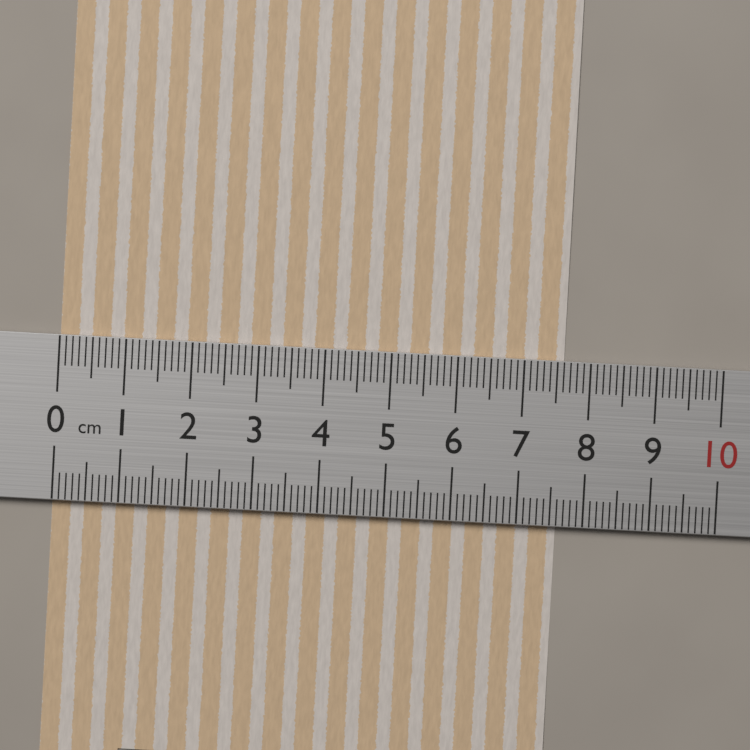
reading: 7.6 cm
